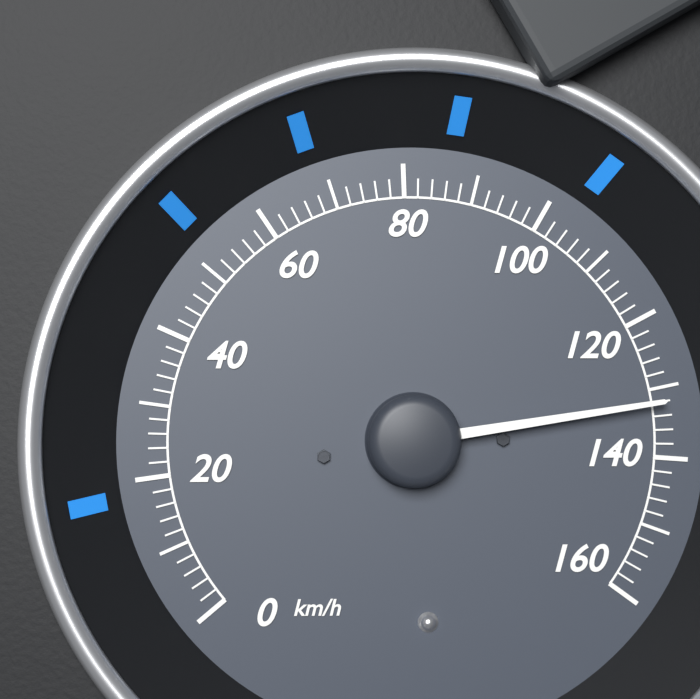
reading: 132 km/h
